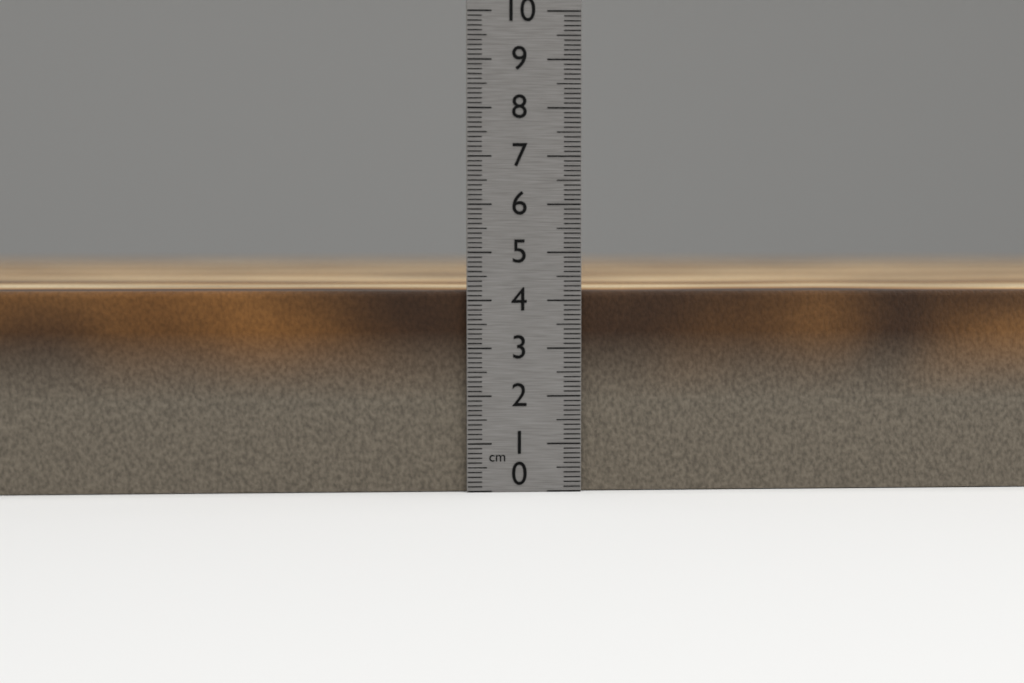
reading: 4.2 cm
